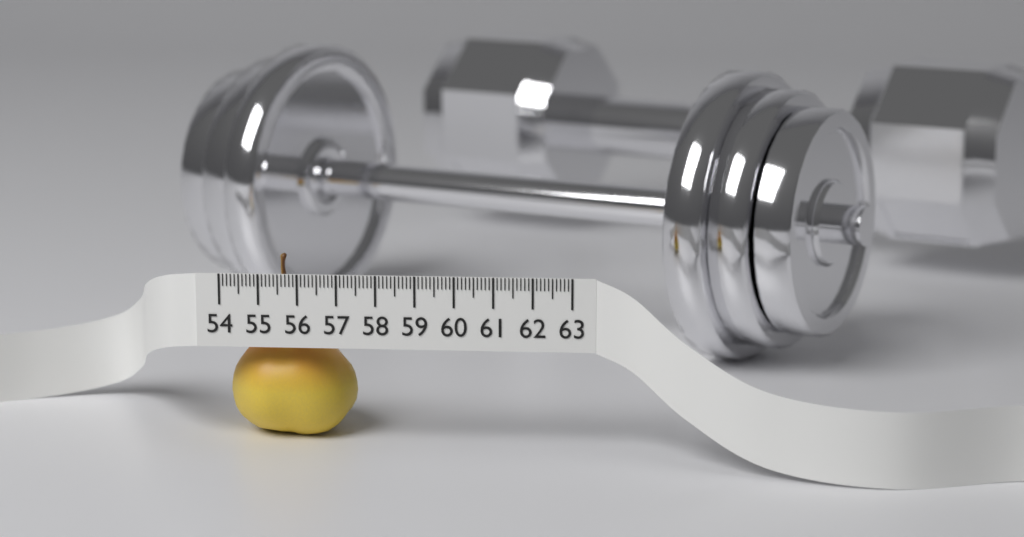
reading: 57.3 (no unit)
